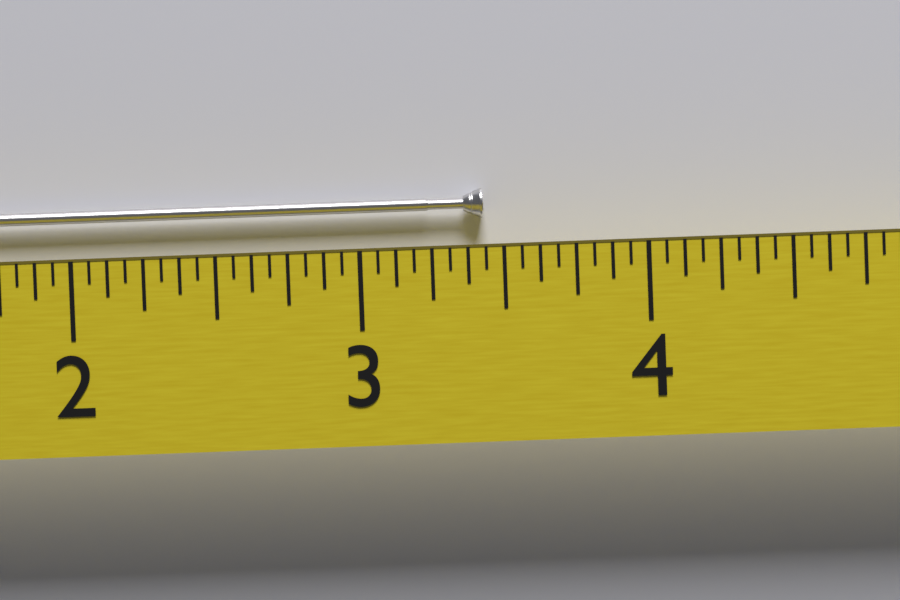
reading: 3.4375 (no unit)
